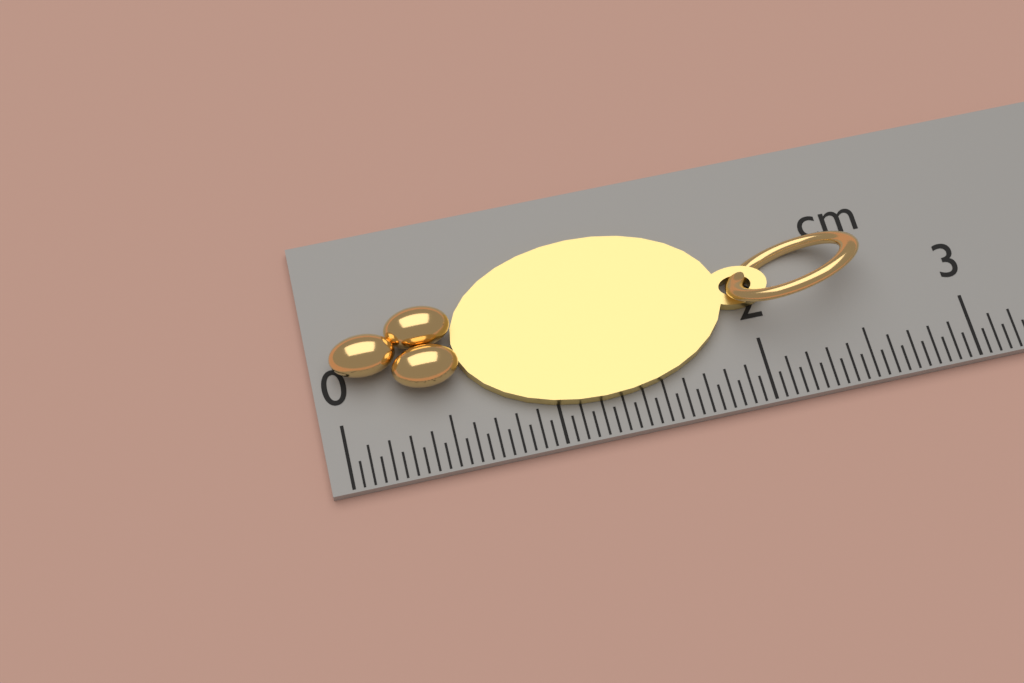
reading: 2.55 cm
